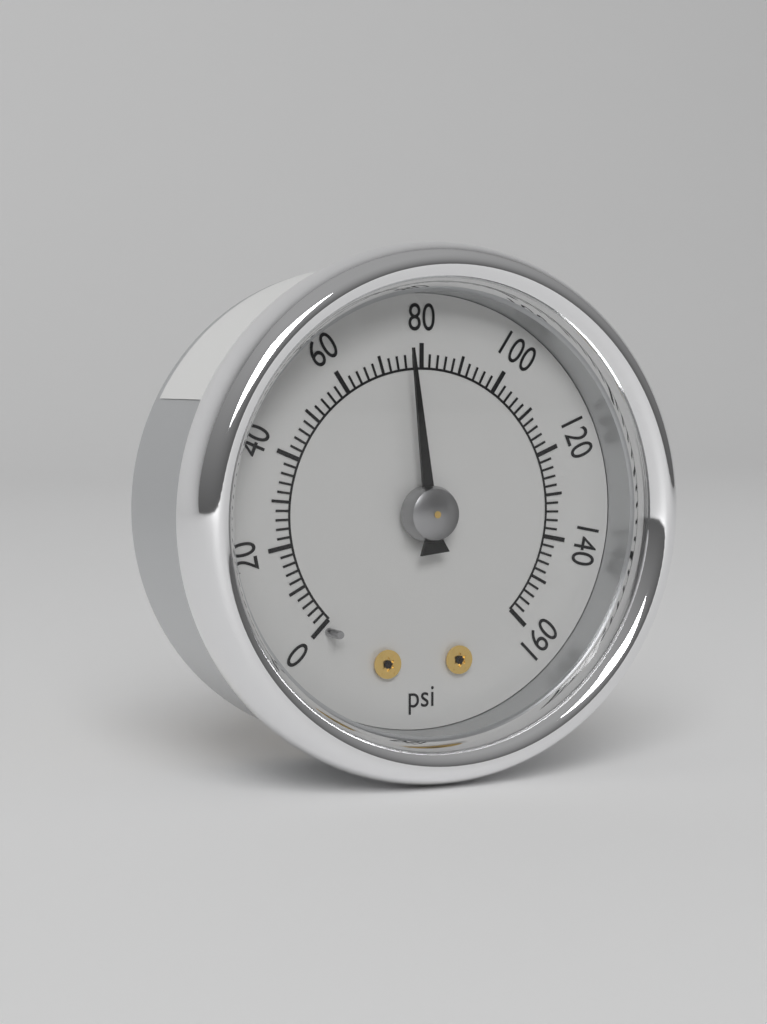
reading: 76 psi
